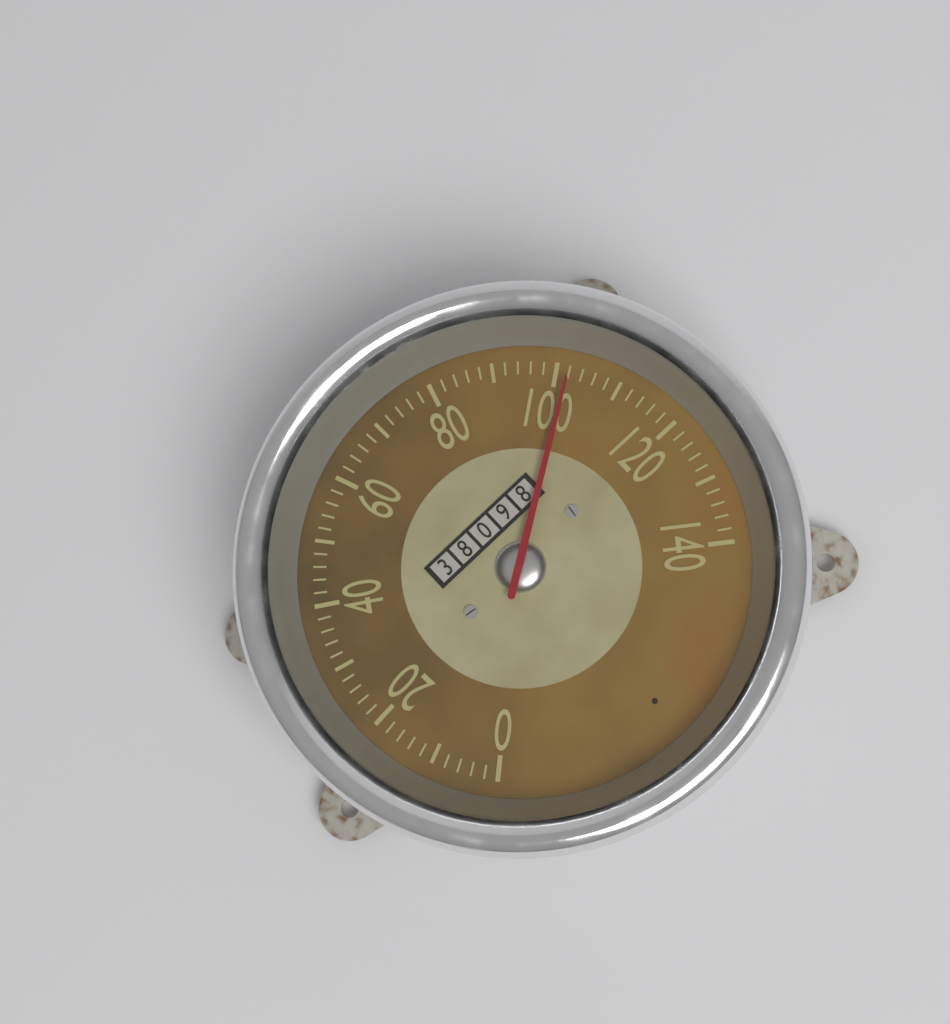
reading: 102 (no unit)
